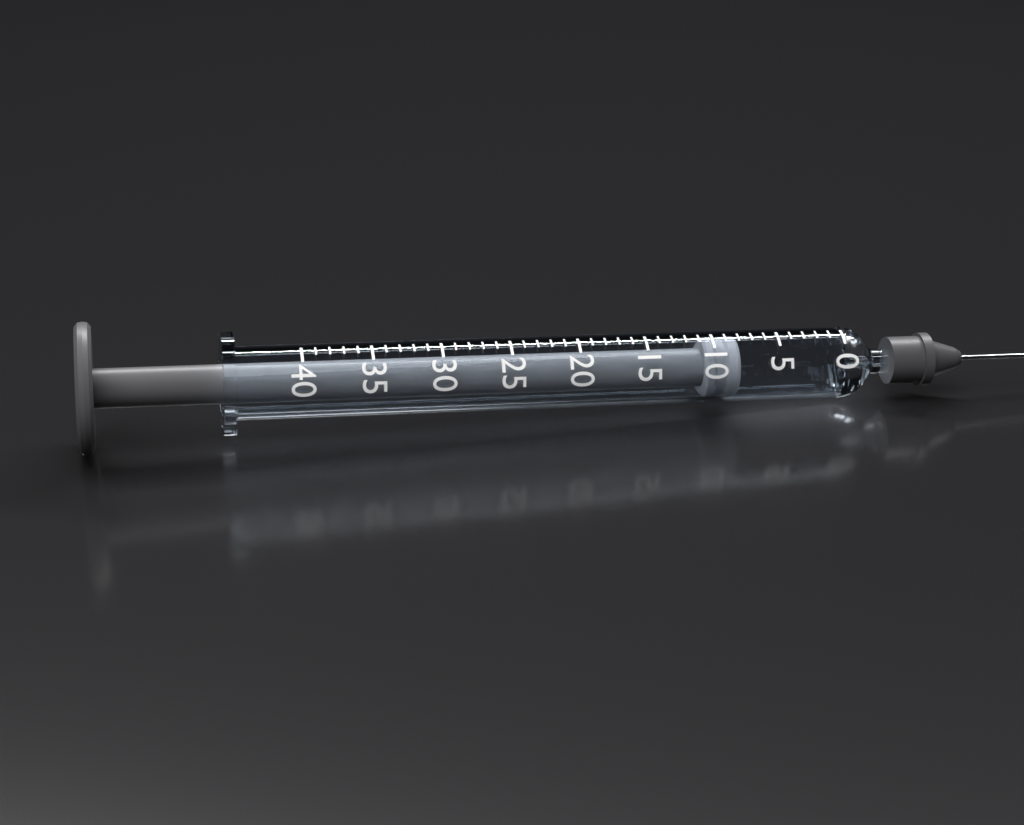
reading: 8 (no unit)
